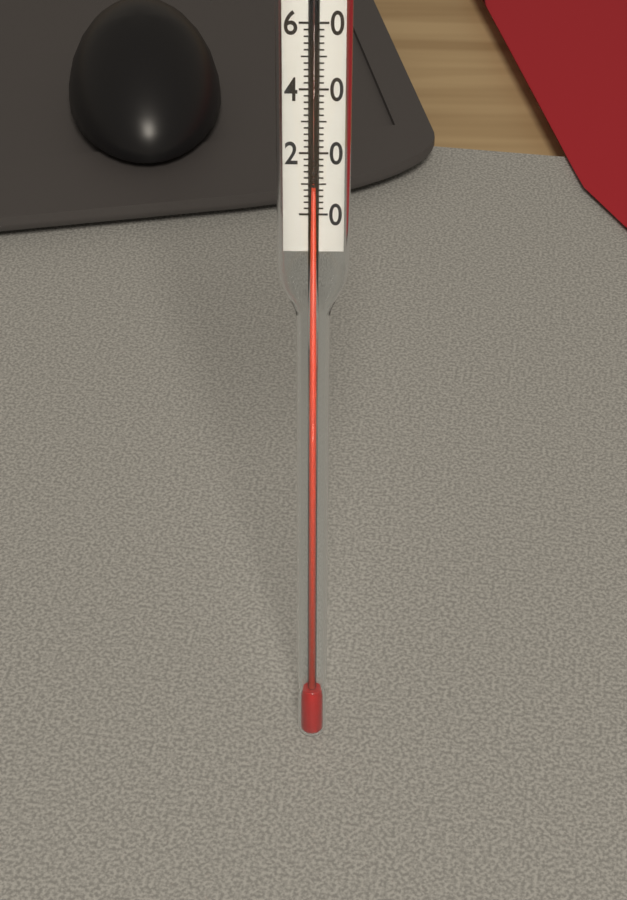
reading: 8 (no unit)
